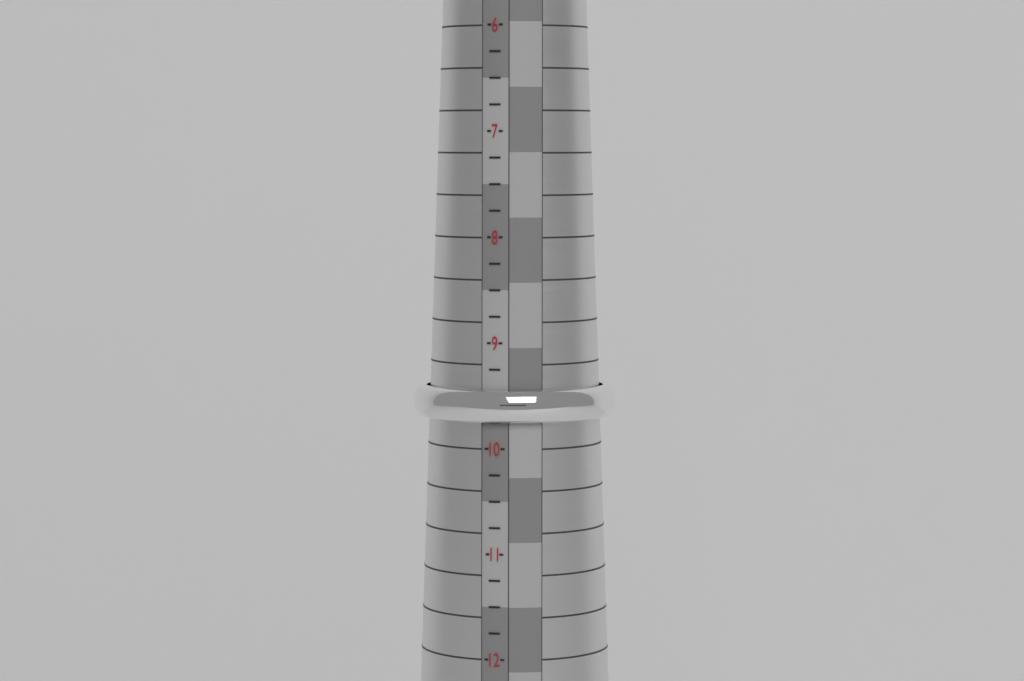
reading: 9.75 (no unit)
